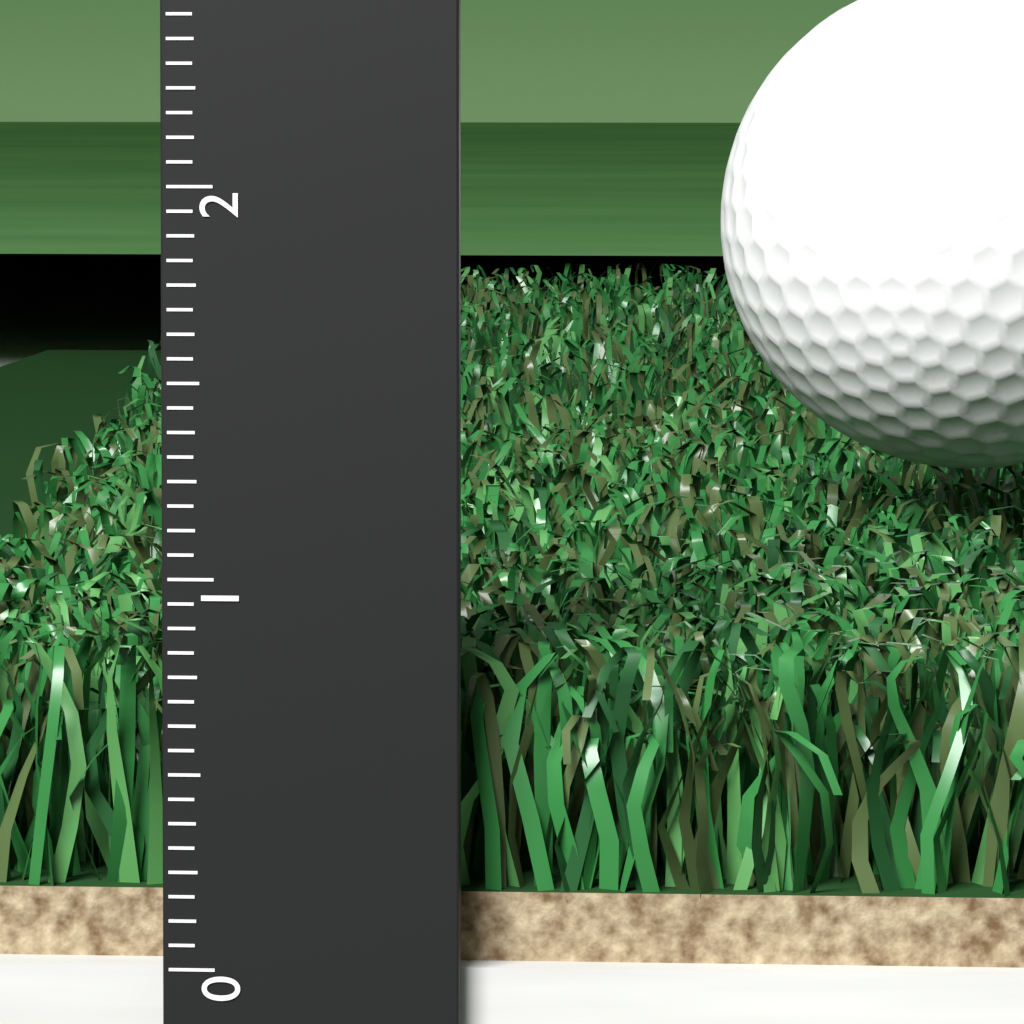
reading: 0.8125 (no unit)
